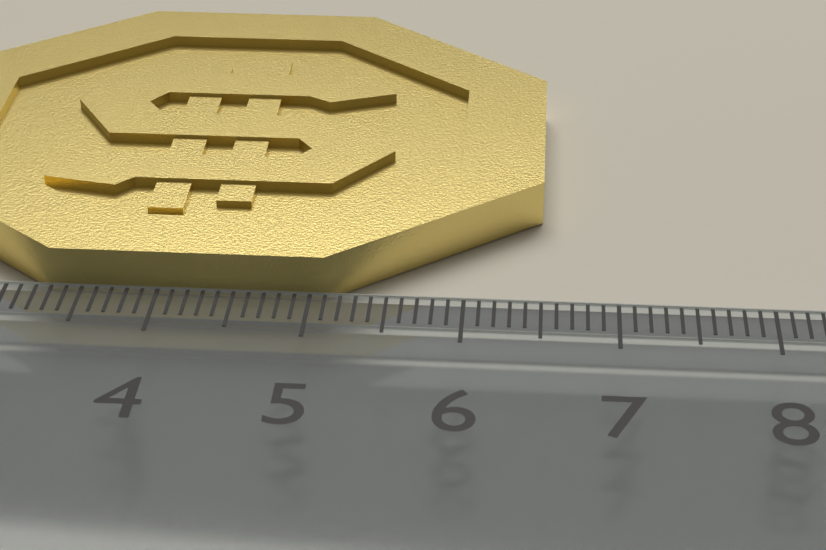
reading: 6.5 cm
